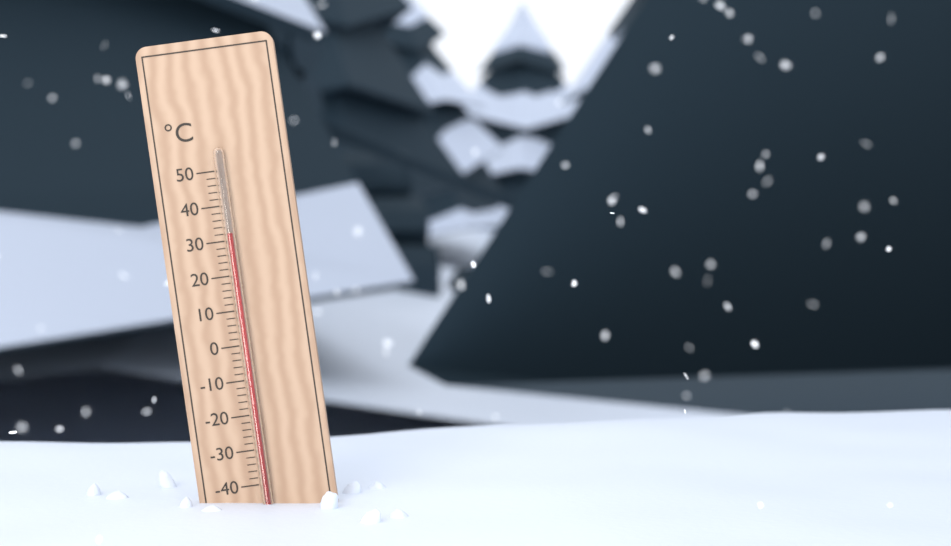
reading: 32 °C
